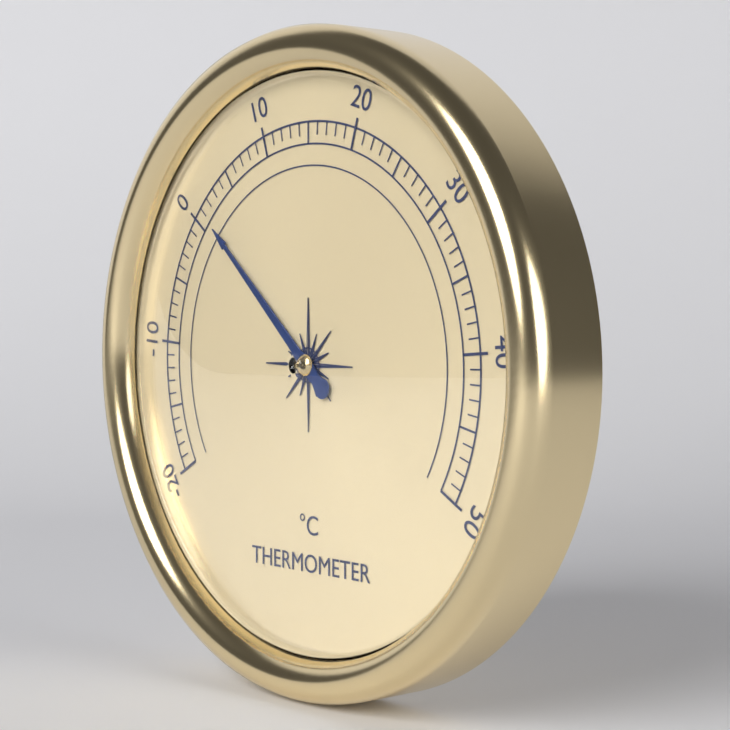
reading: 1 °C
